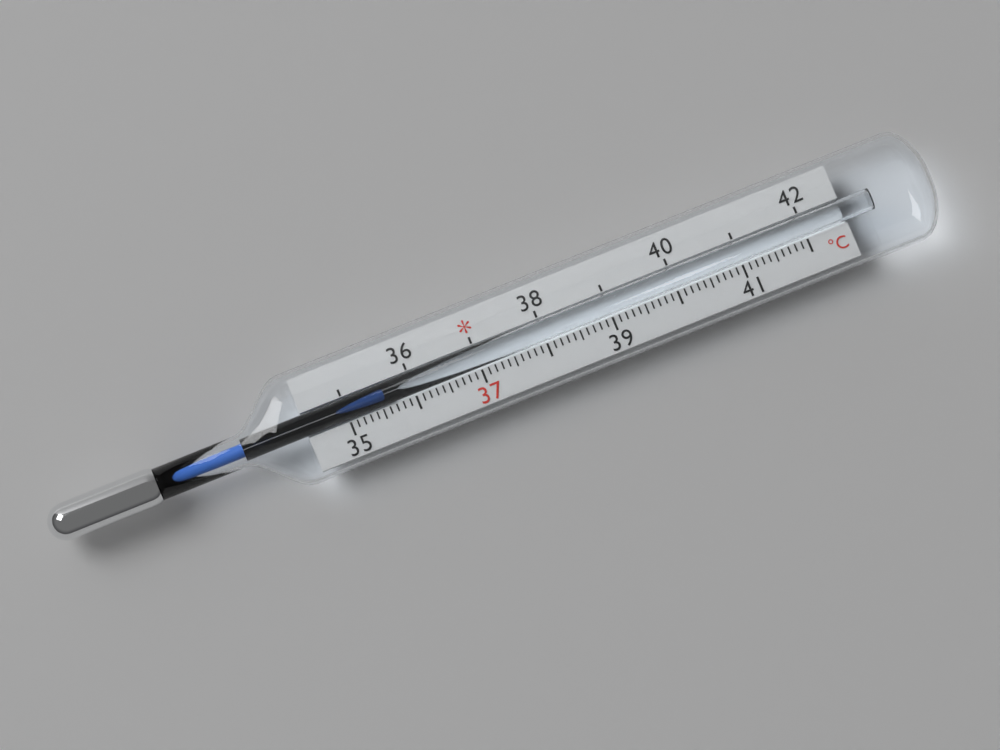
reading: 35.6 °C
